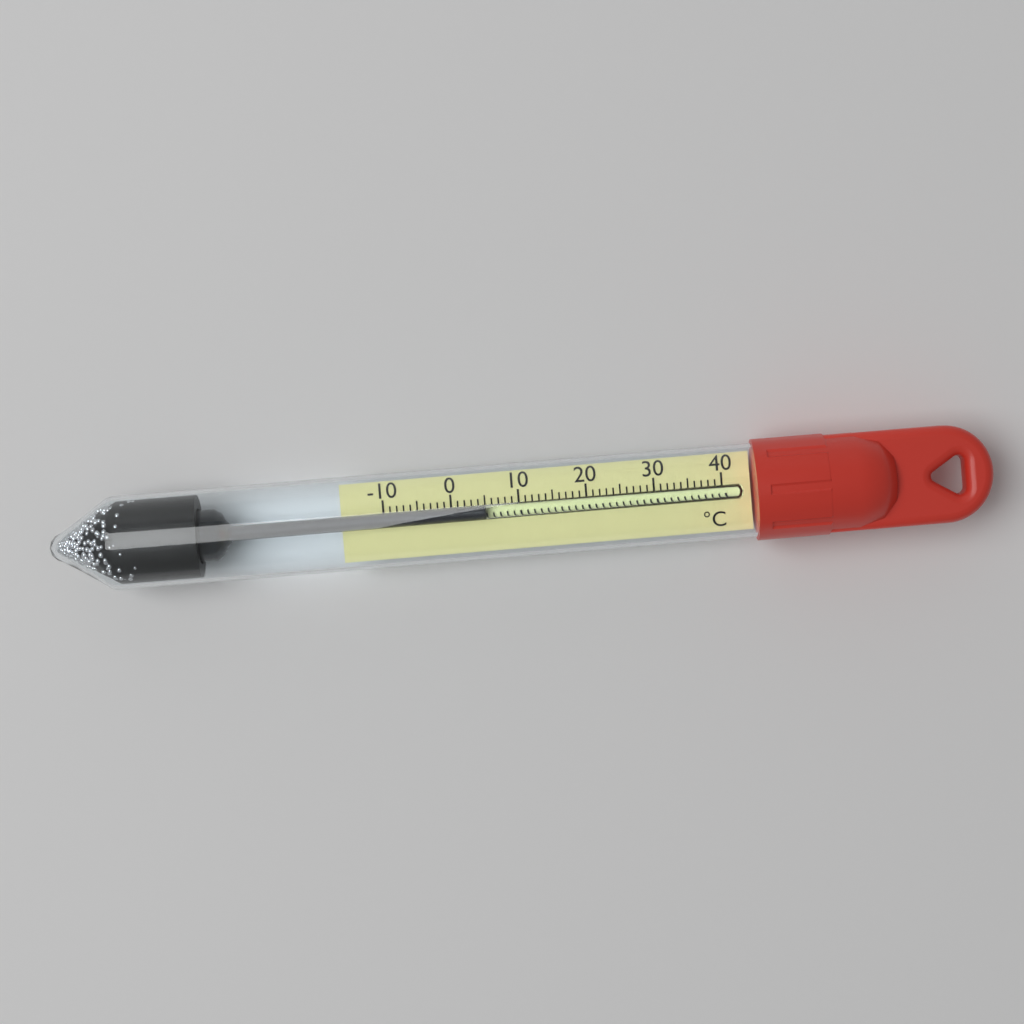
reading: 5 °C
